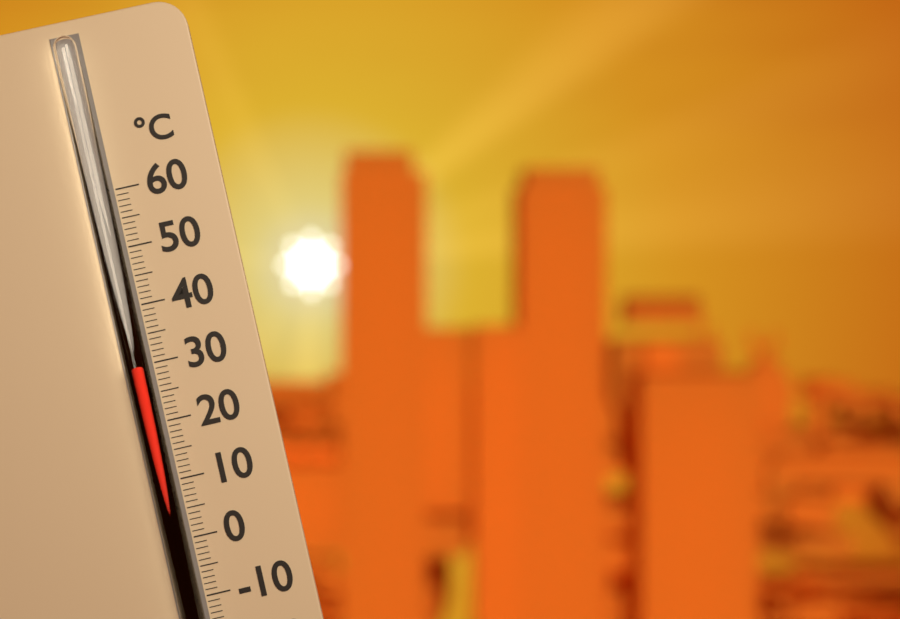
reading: 30 °C
